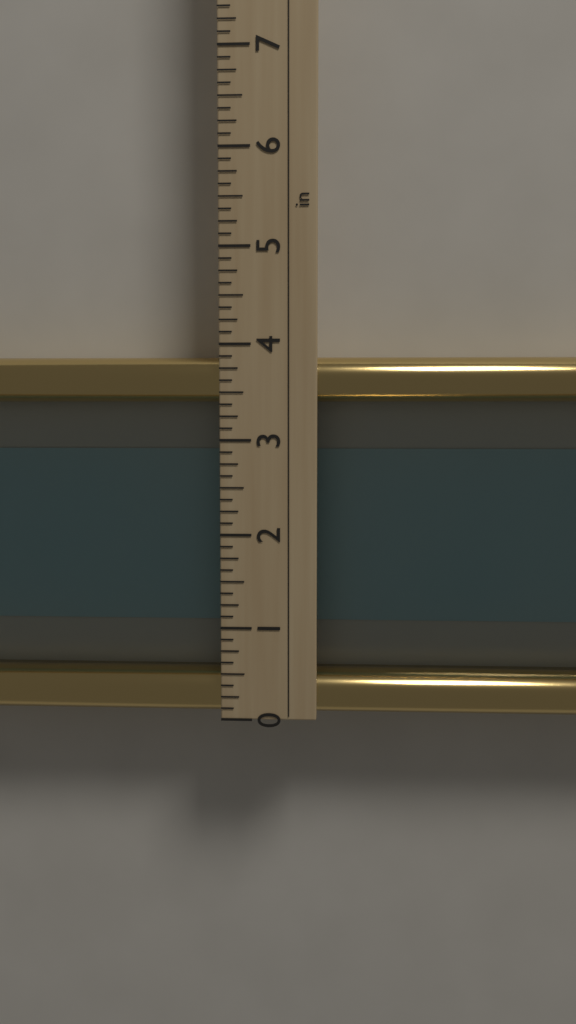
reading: 3.875 in
